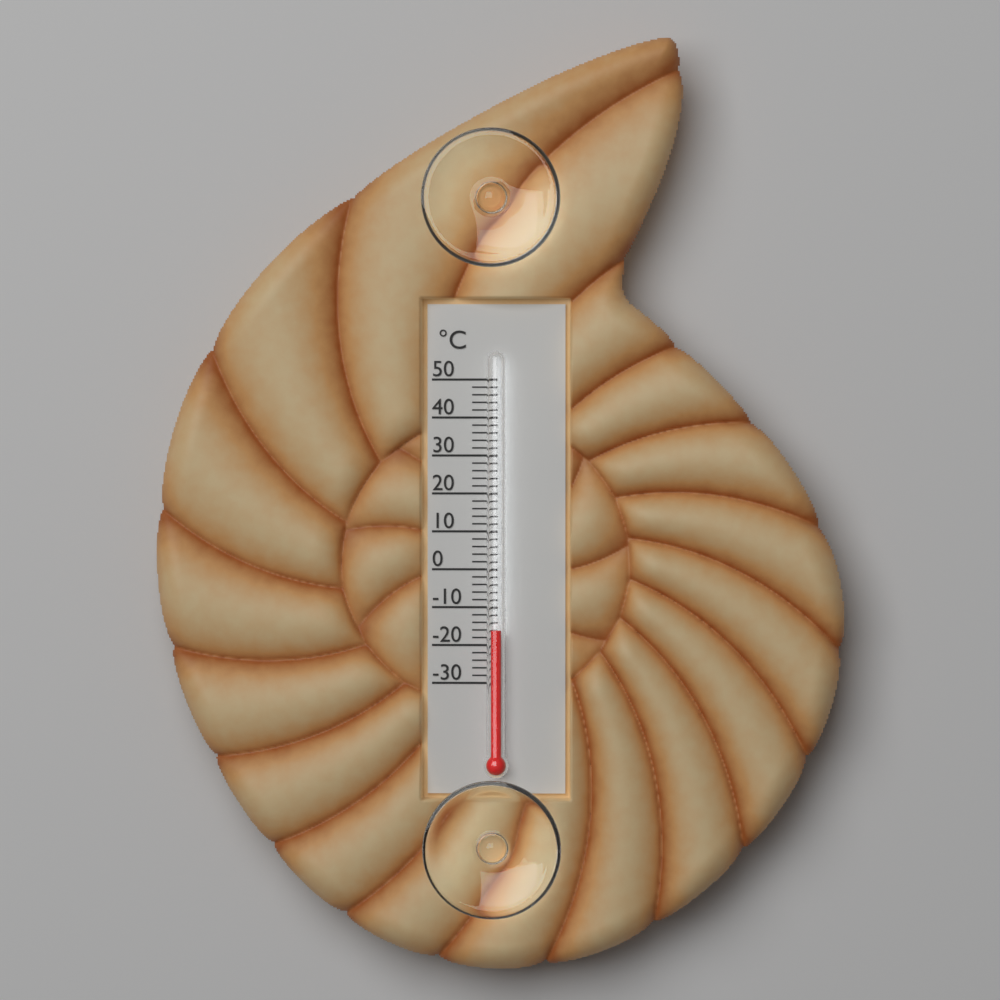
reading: -16 °C
